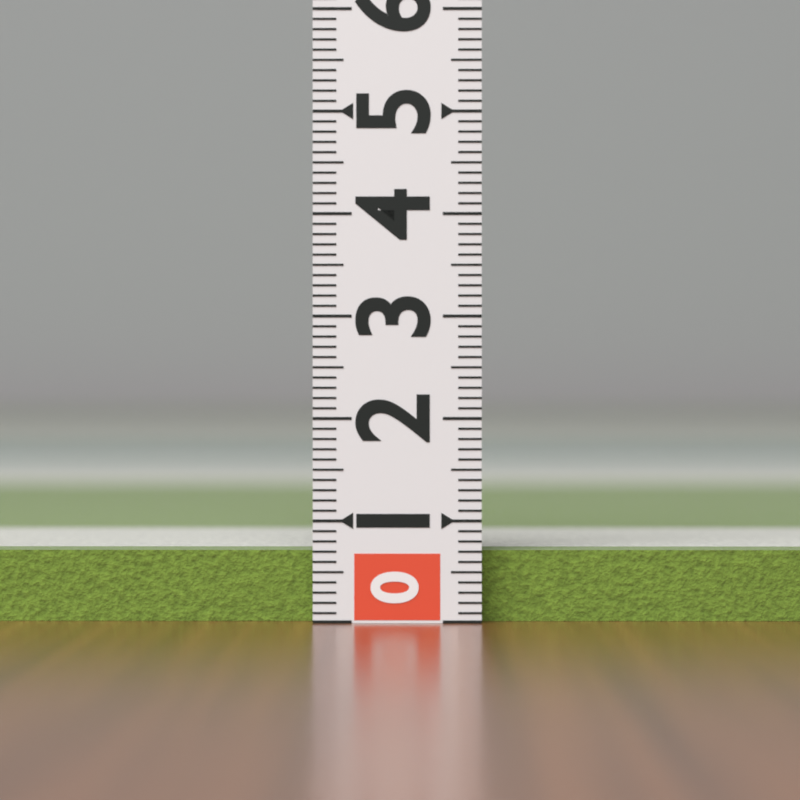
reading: 0.7 (no unit)
